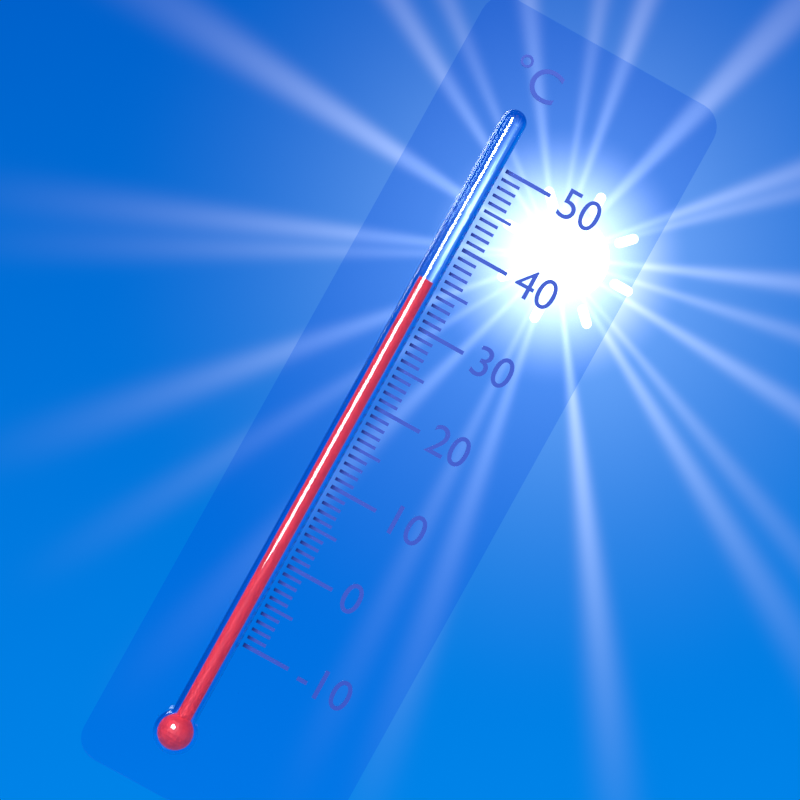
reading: 35 °C
